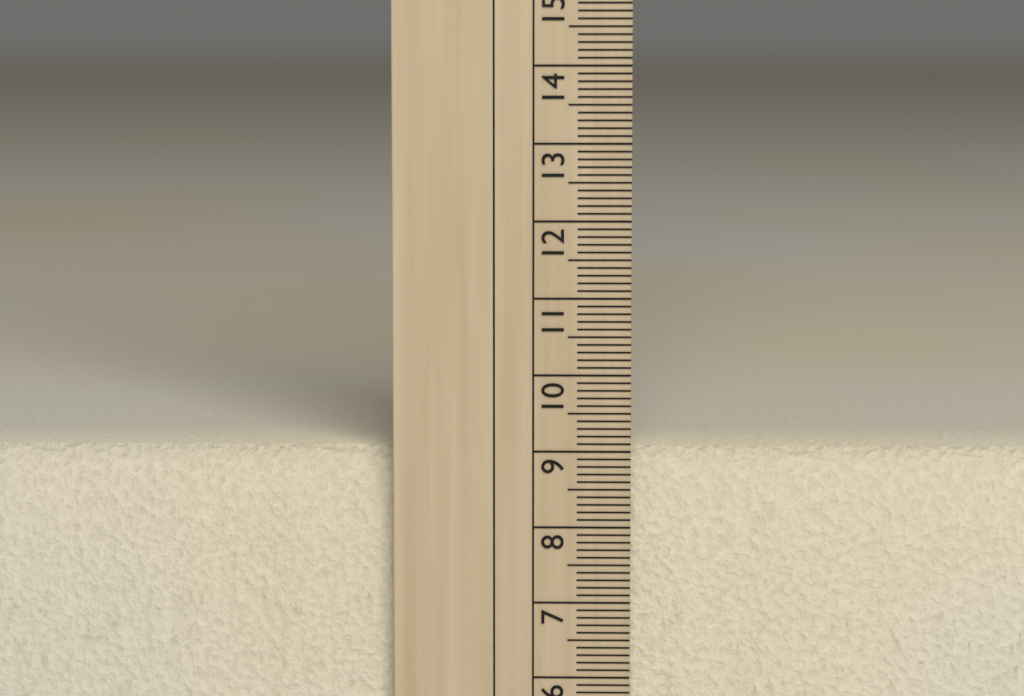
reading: 9.0 cm
